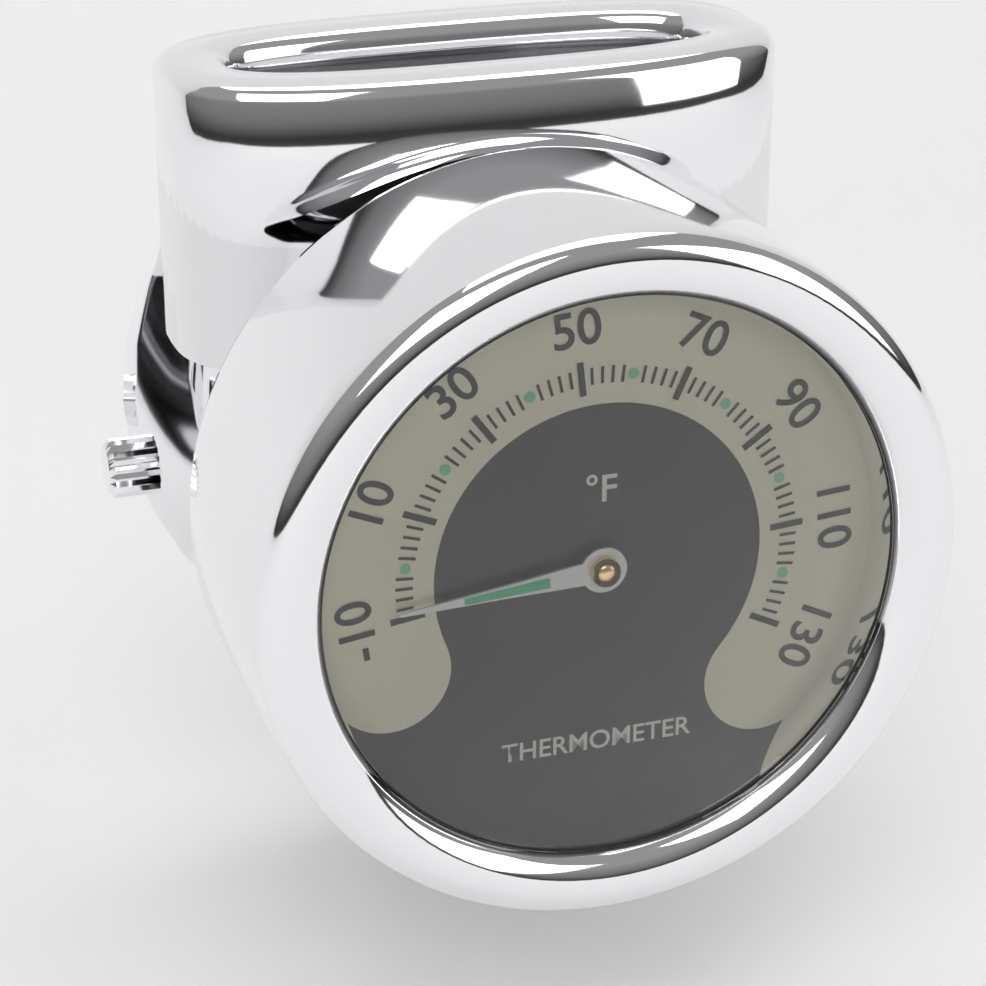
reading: -8 °F
